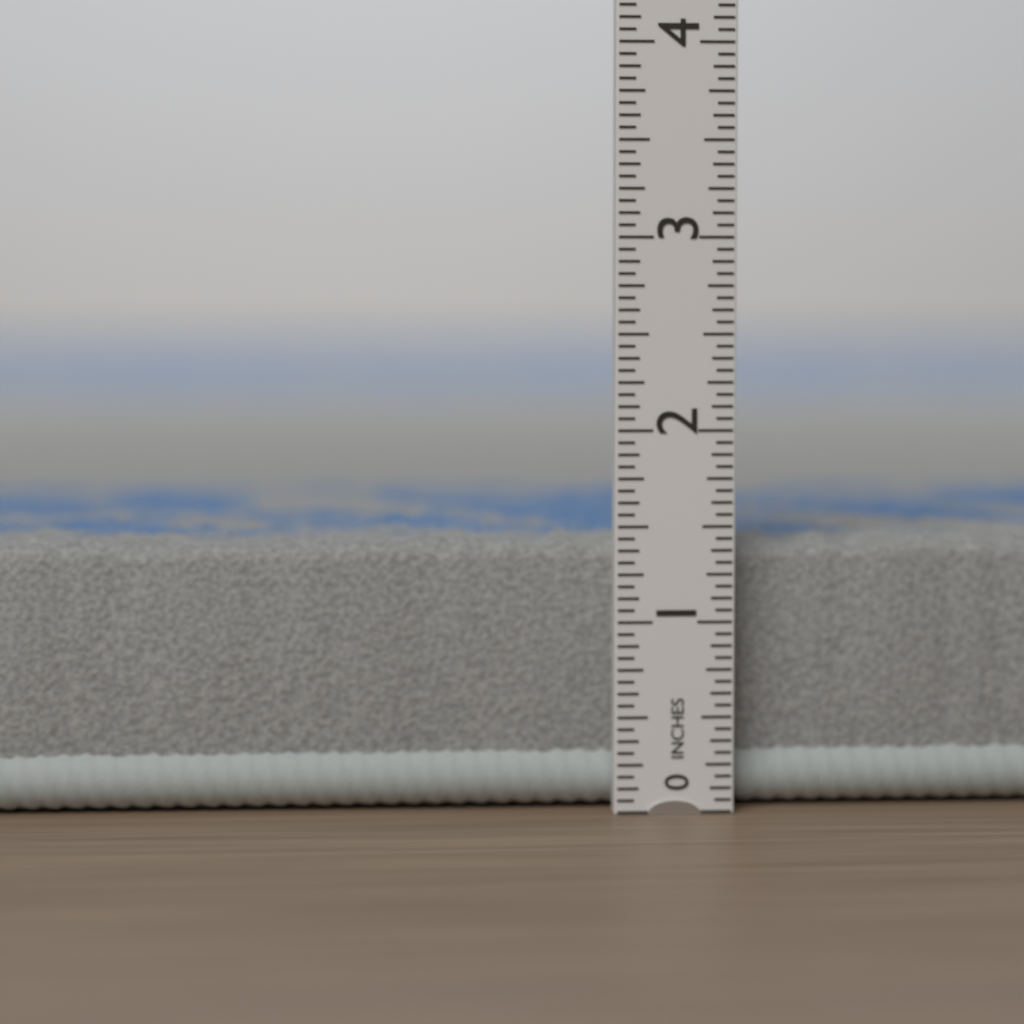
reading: 1.4375 in
